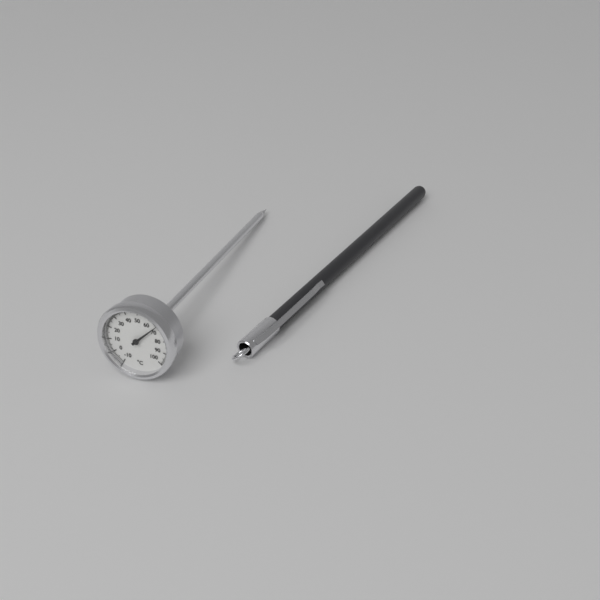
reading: 67 °C
